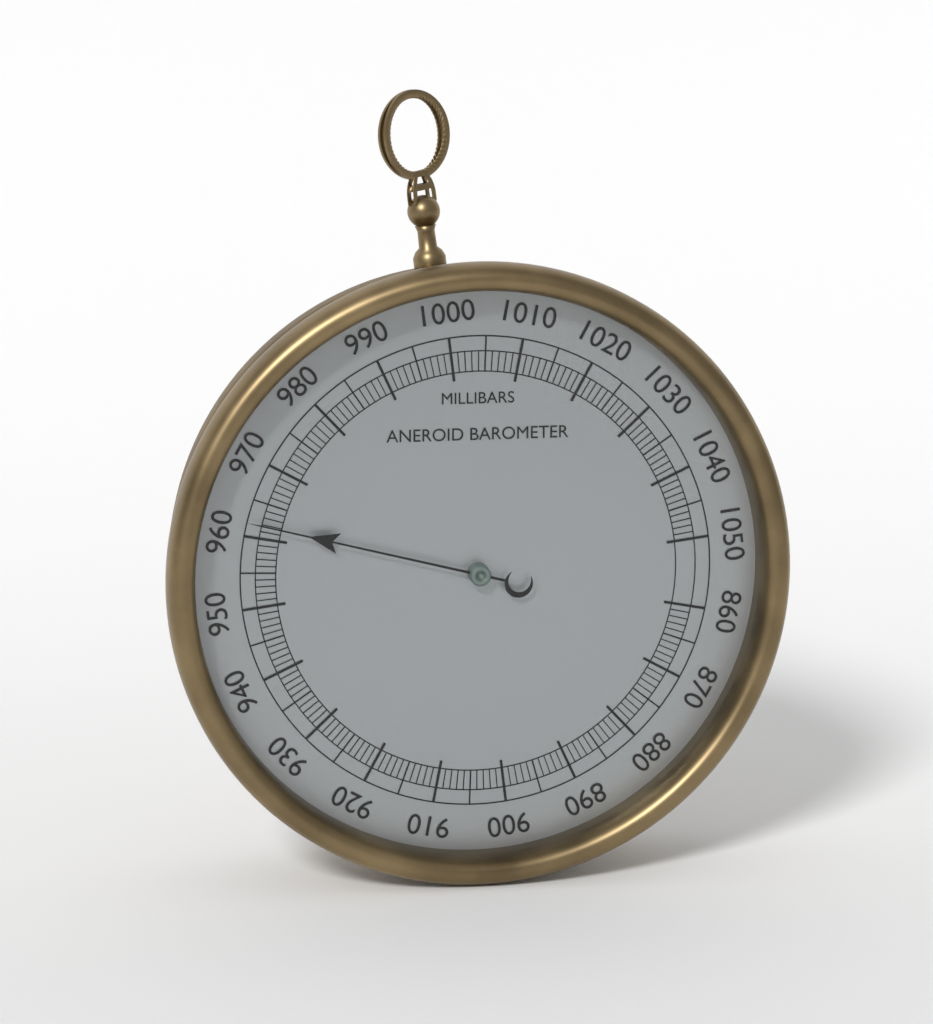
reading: 962 mbar
